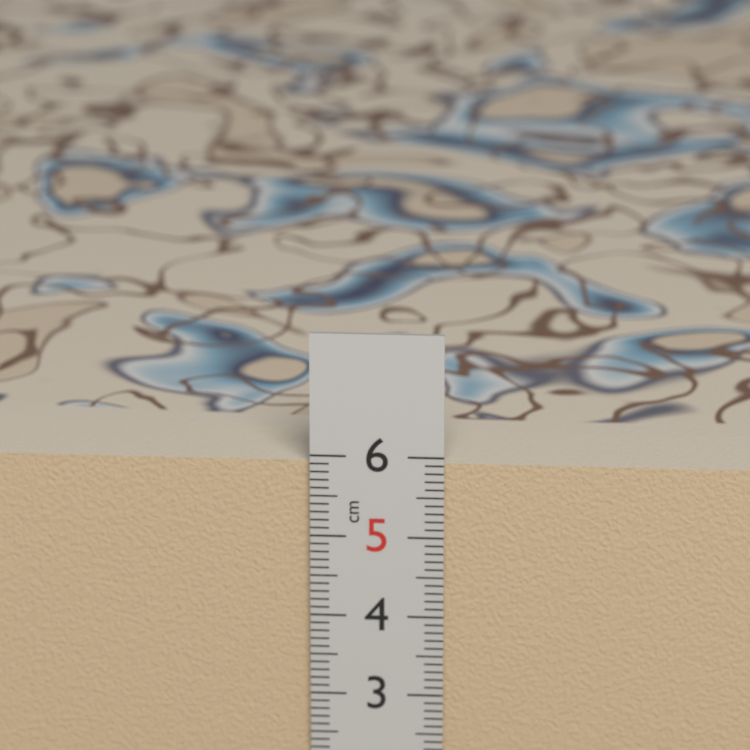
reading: 5.9 cm
